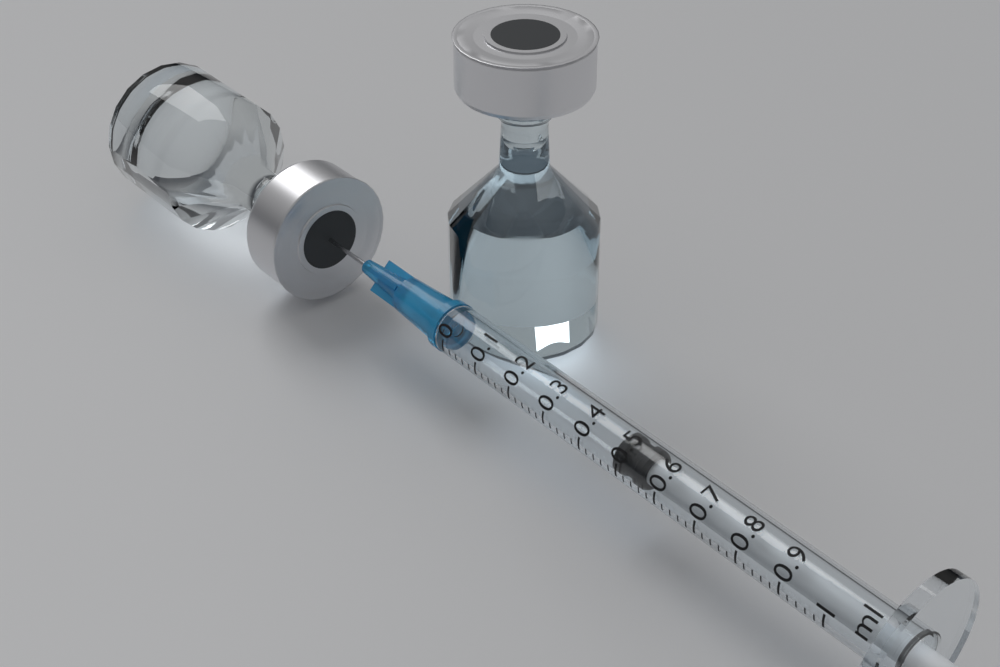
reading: 0.48 ml
